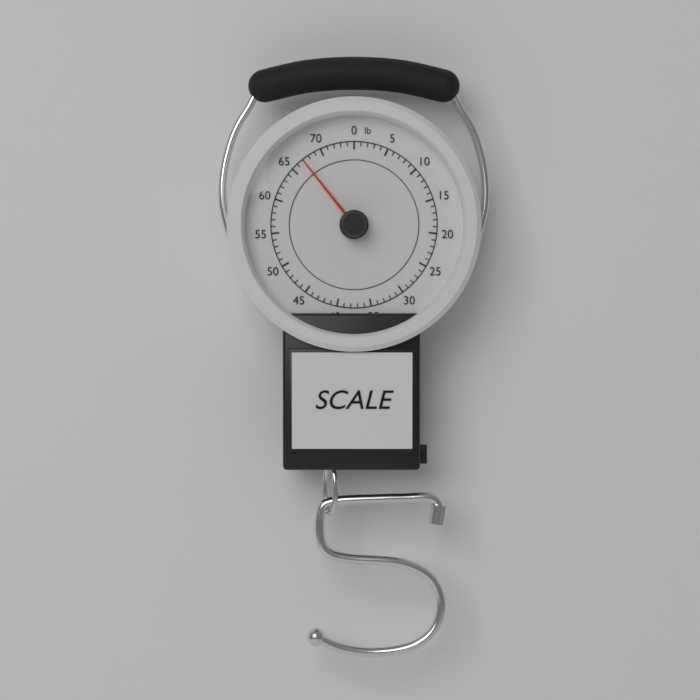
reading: 67 lb
